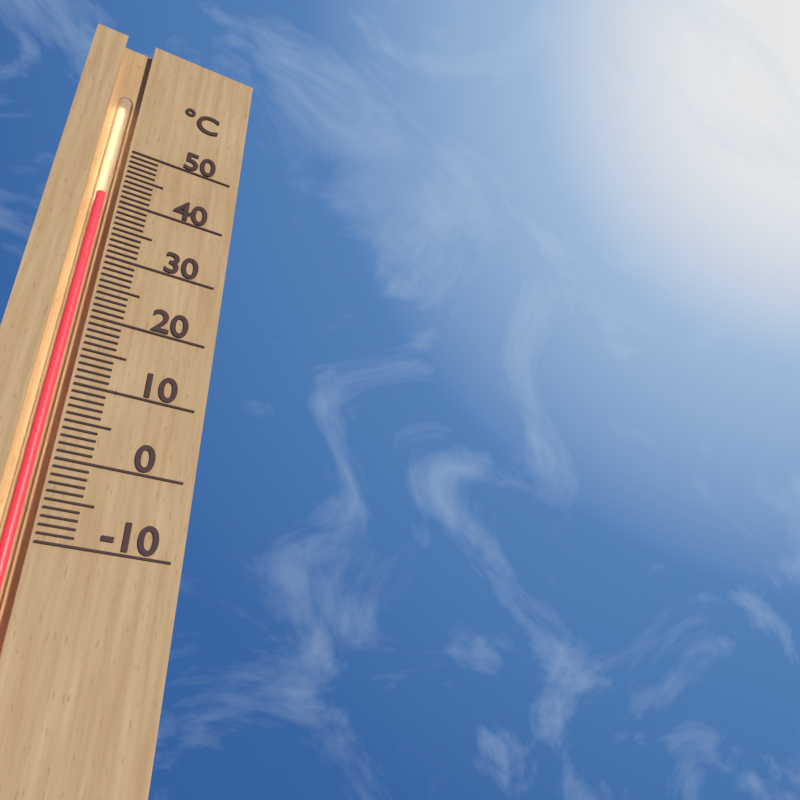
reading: 41 °C
